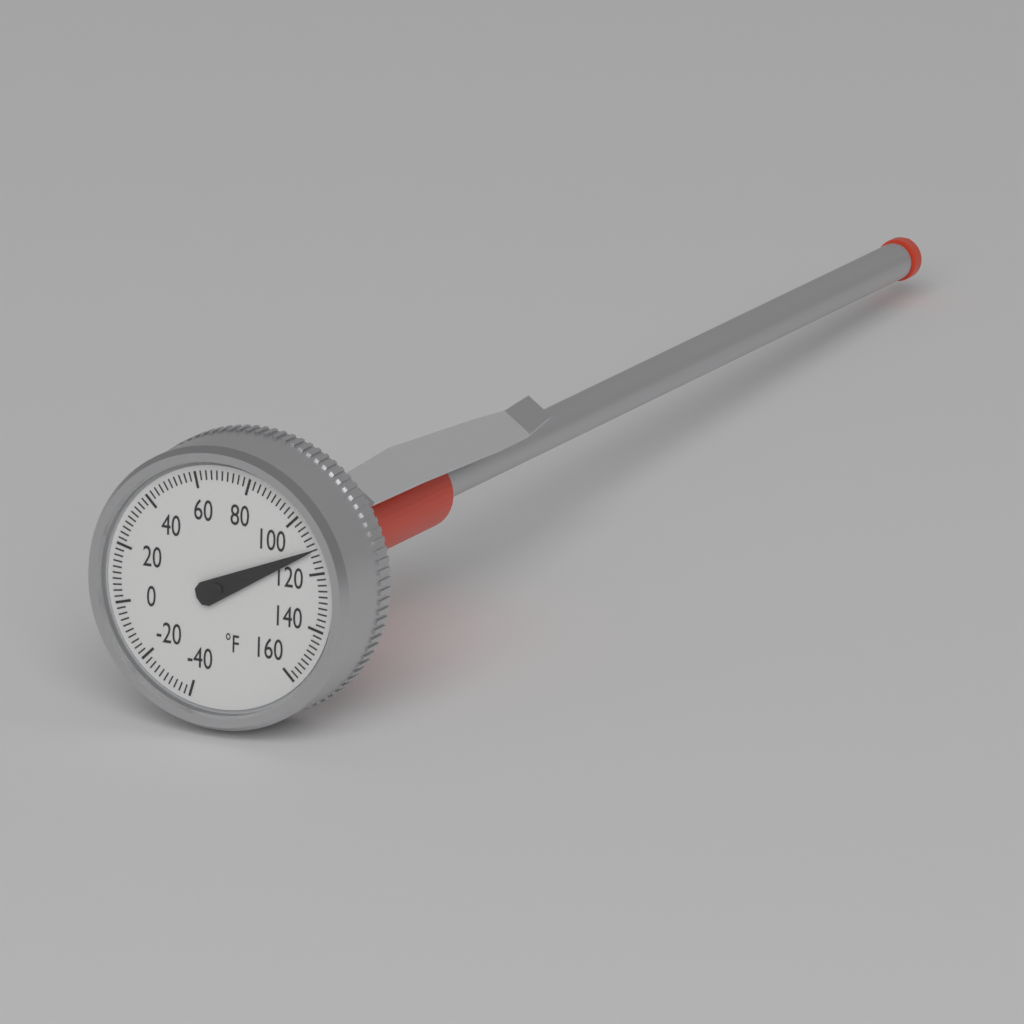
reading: 112 °F
